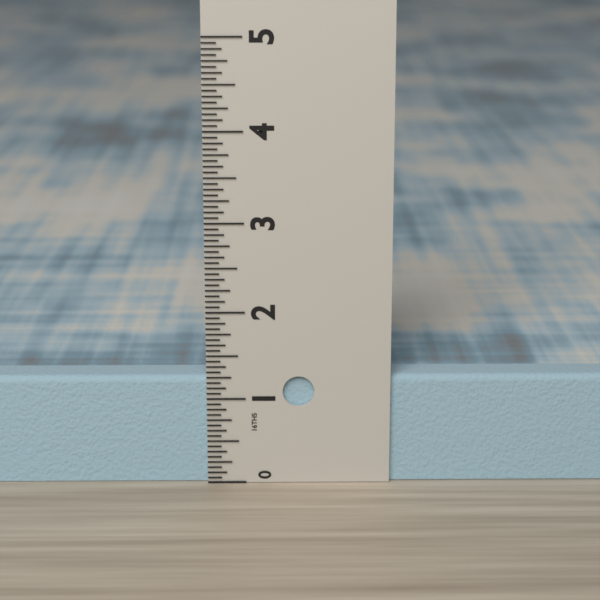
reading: 1.2500 in
